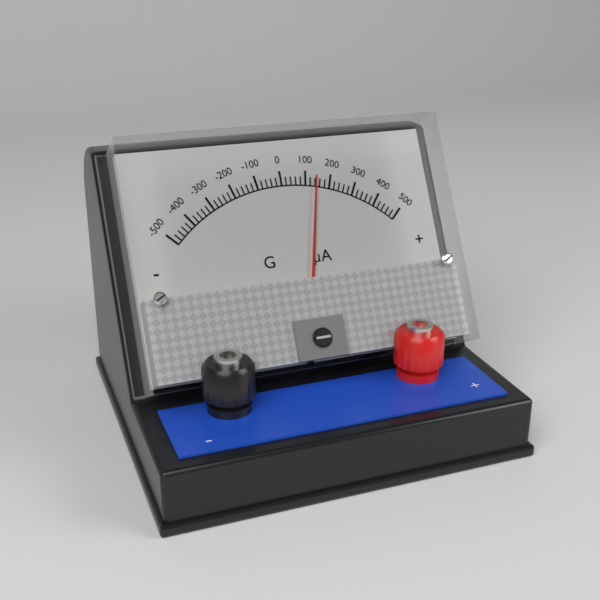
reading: 140 µA
